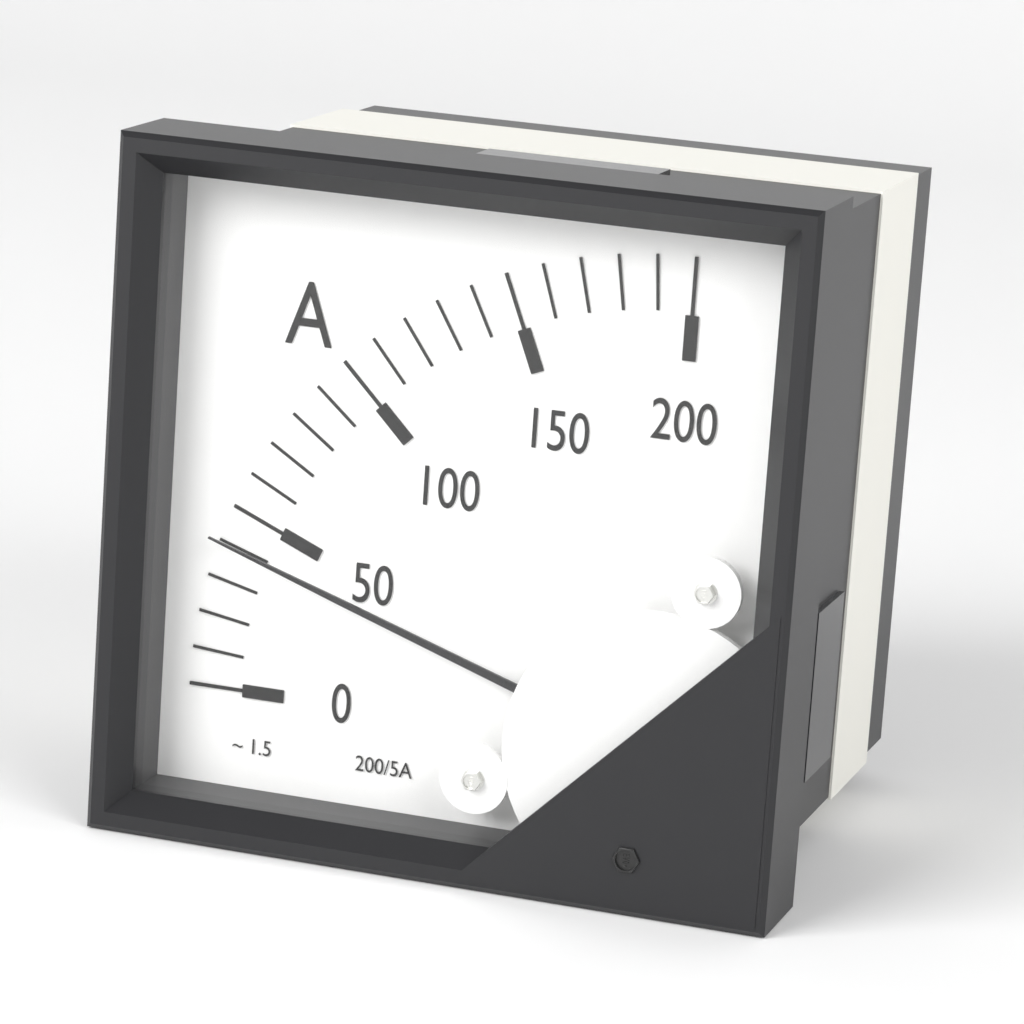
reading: 40 A
